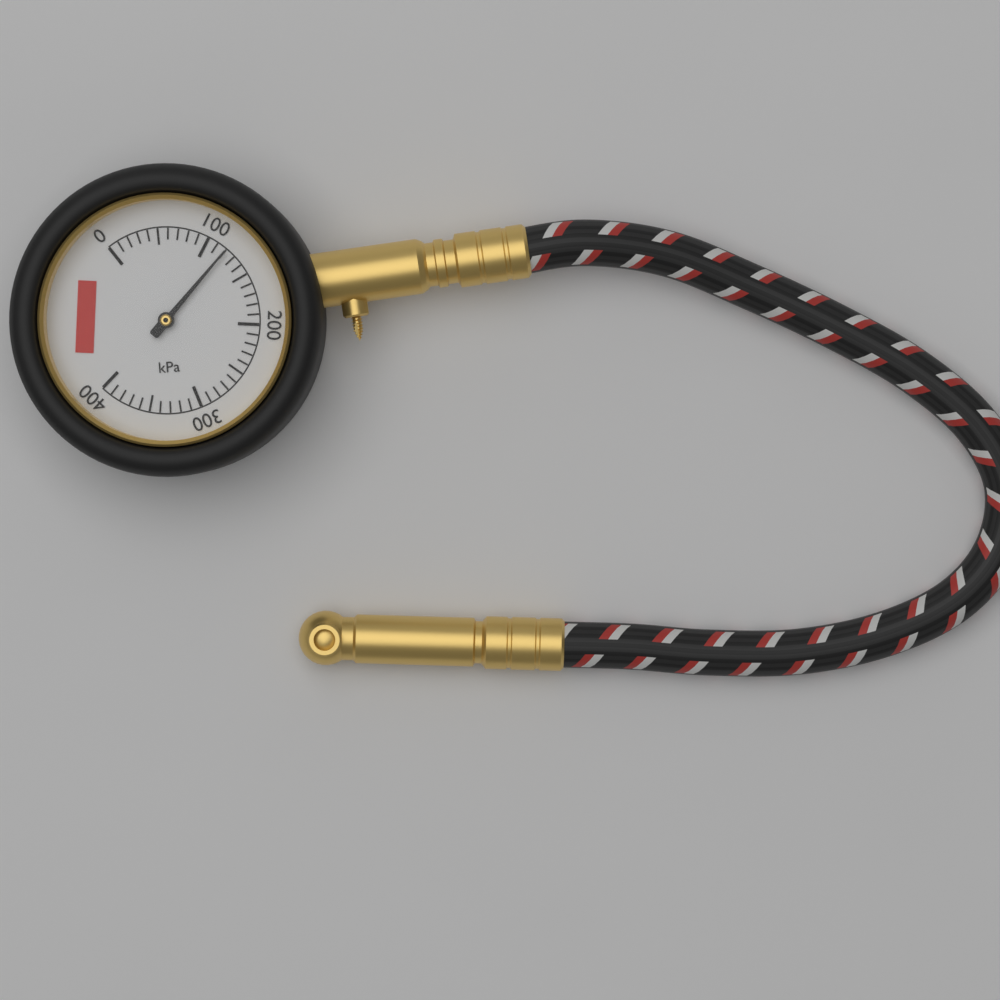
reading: 120 kPa
